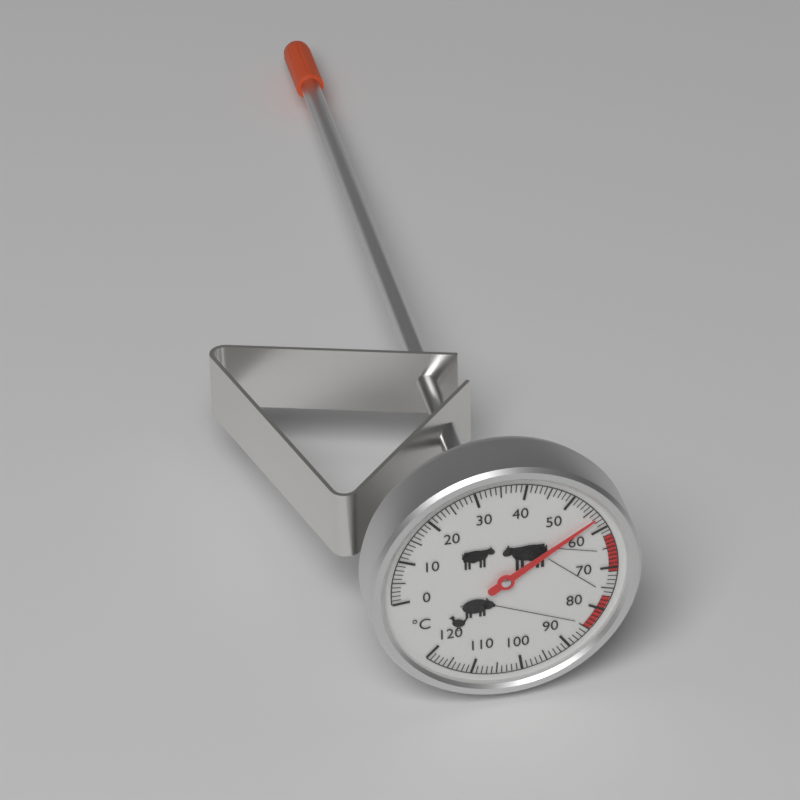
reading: 57 °C
